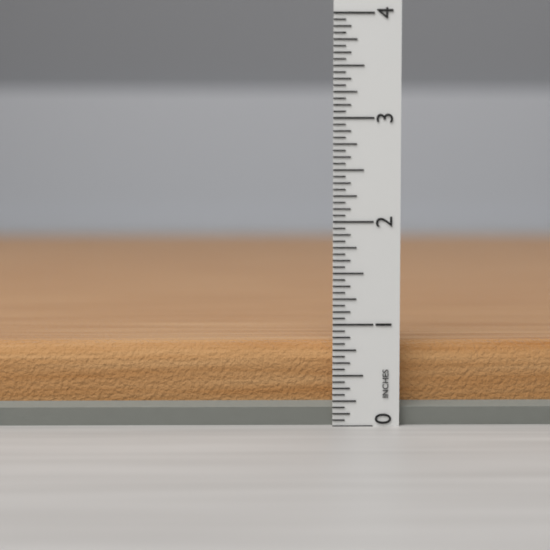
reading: 0.8125 in
